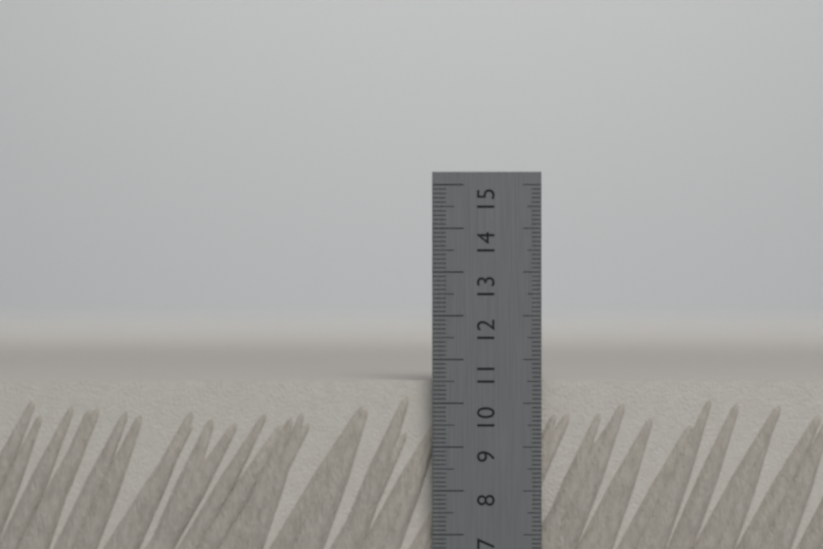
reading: 10.5 cm
